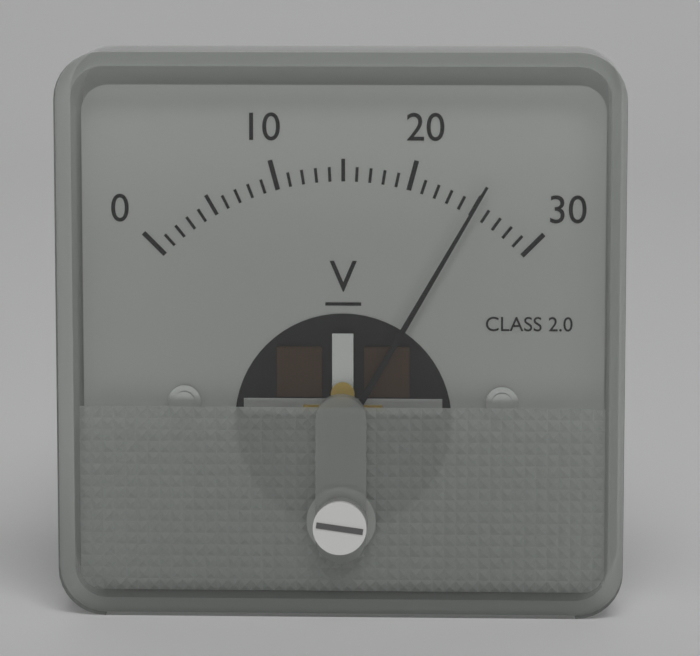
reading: 25 V
